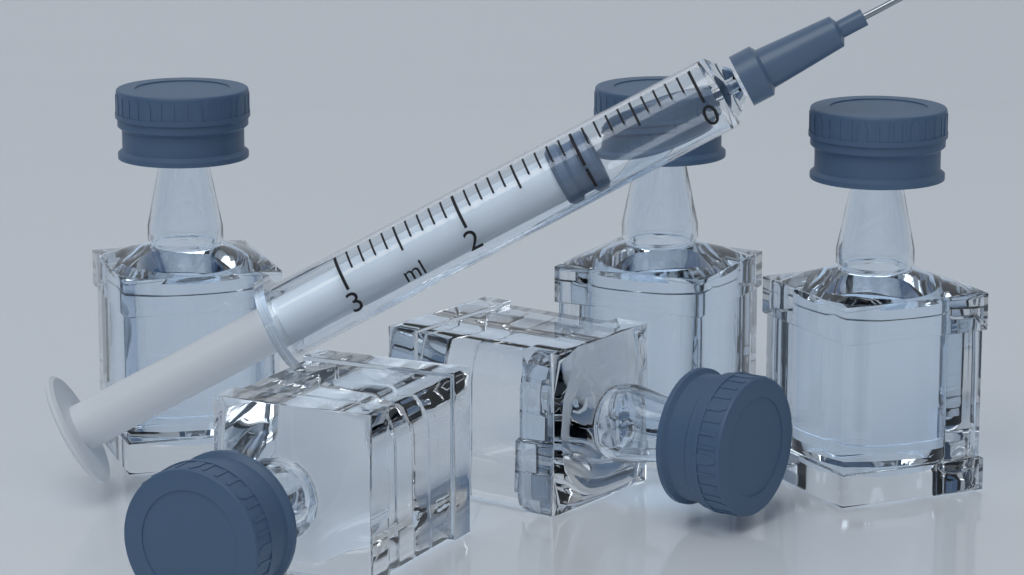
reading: 0.9 ml
